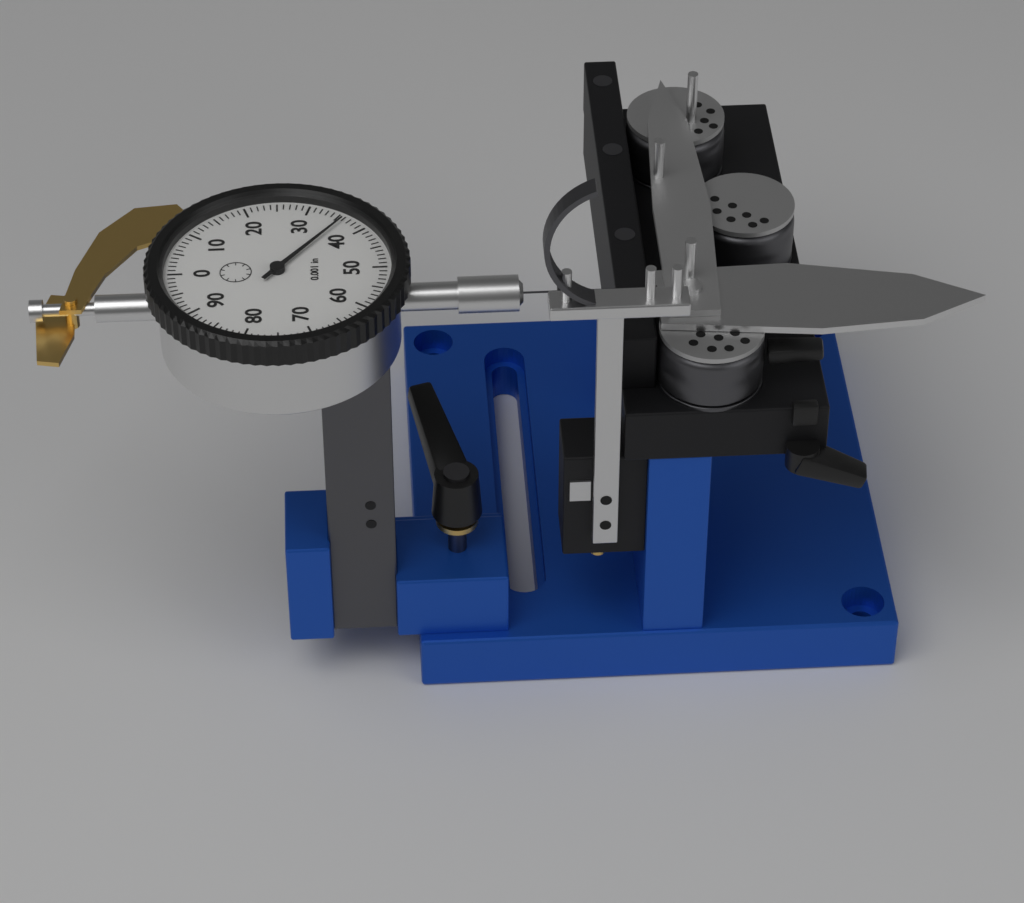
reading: 0.036 in
